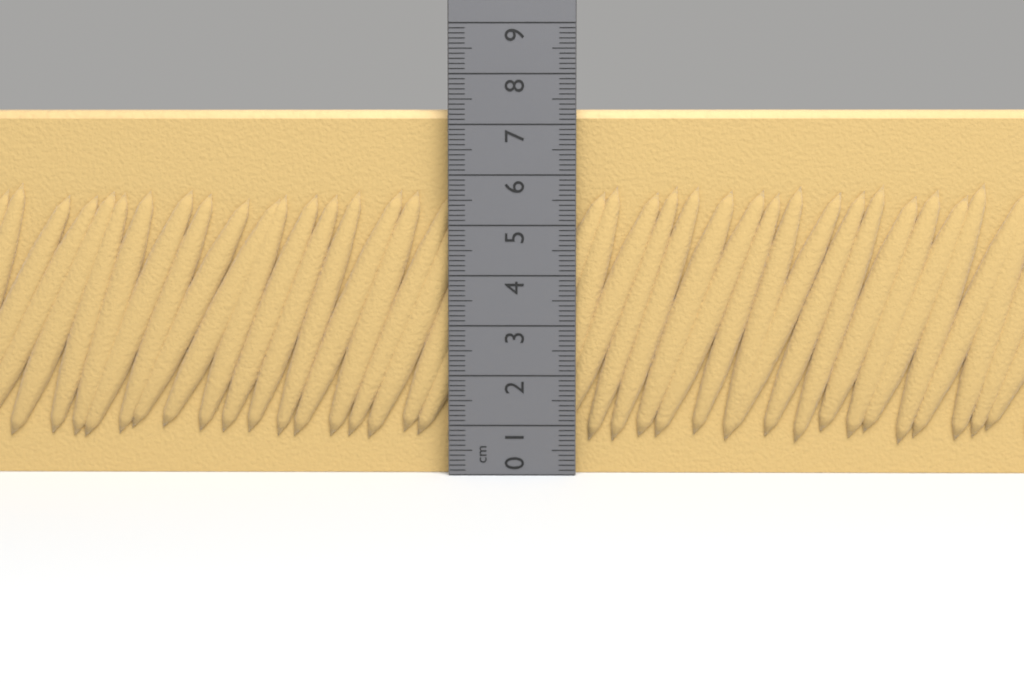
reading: 7.3 cm
